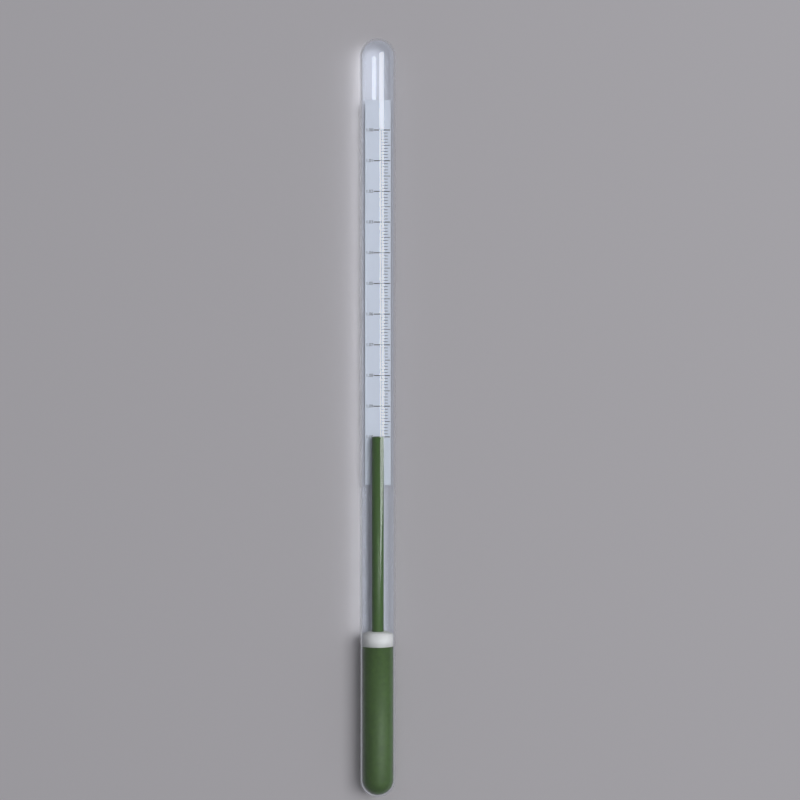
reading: 1.100 (no unit)
